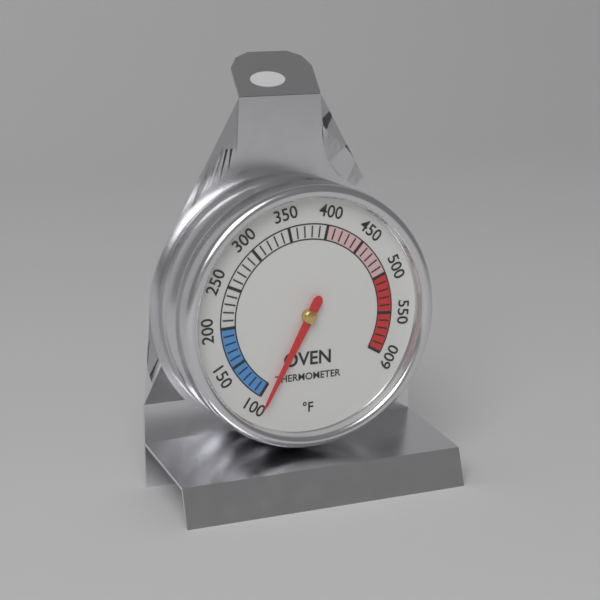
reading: 90 °F
